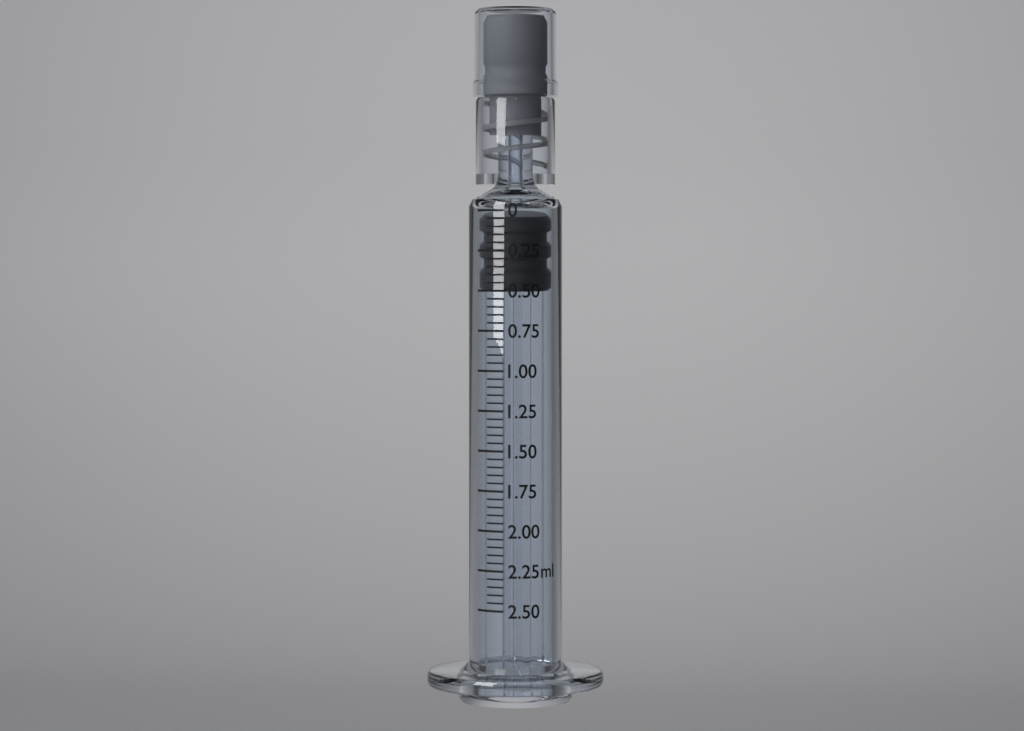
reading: 0.05 ml
